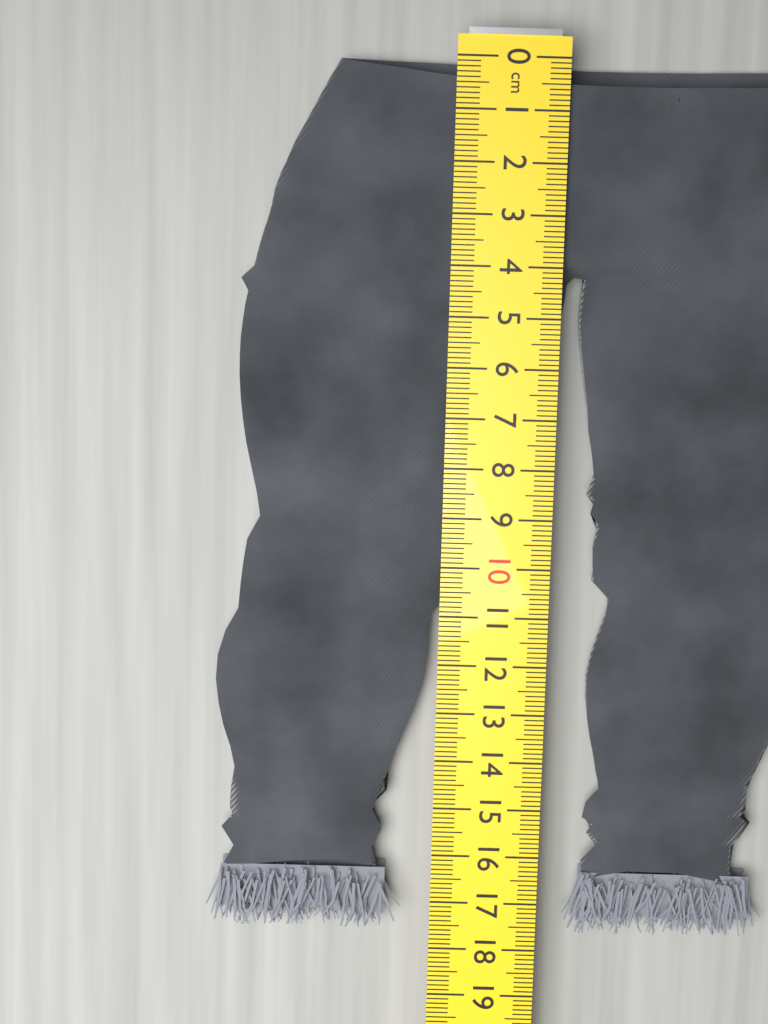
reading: 17.7 cm
